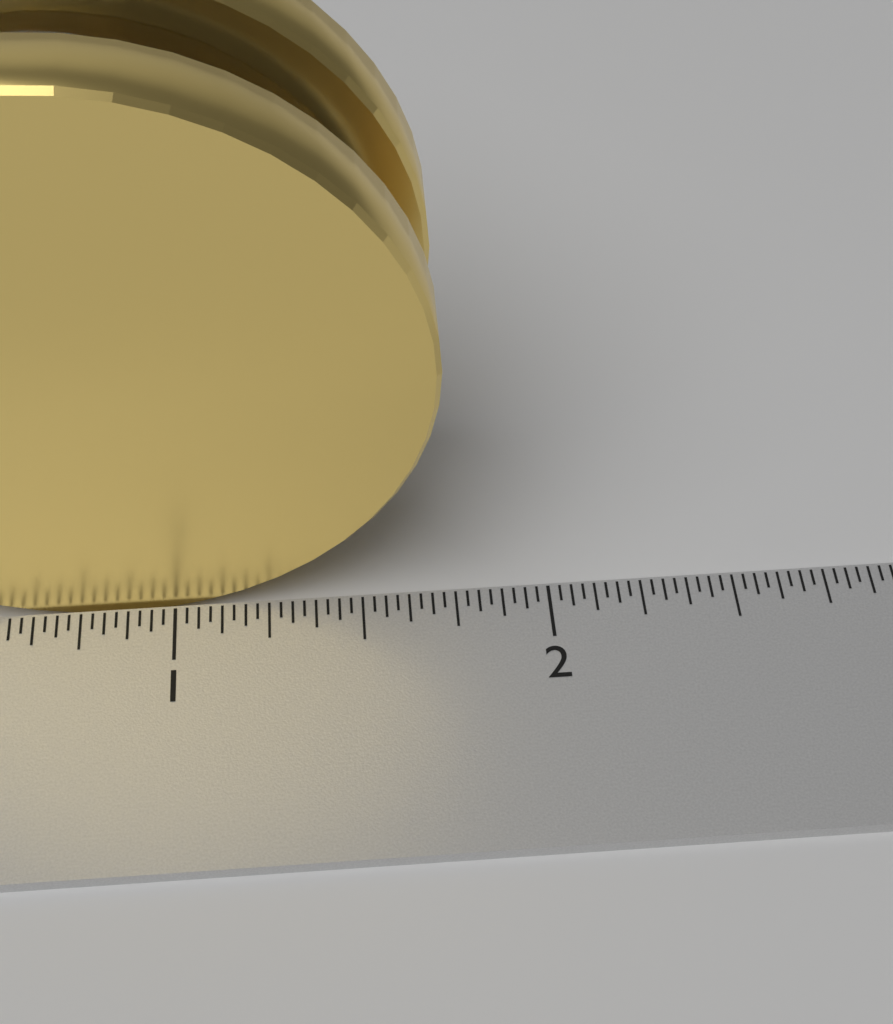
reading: 1.71875 inch
